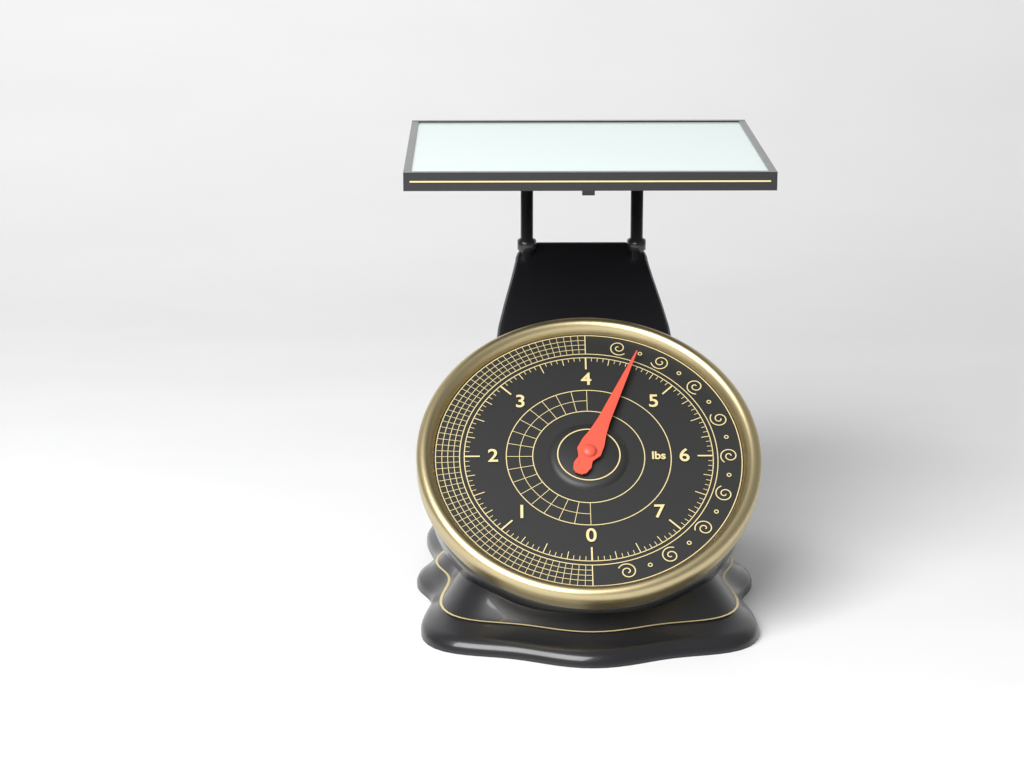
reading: 4.5000 lbs
